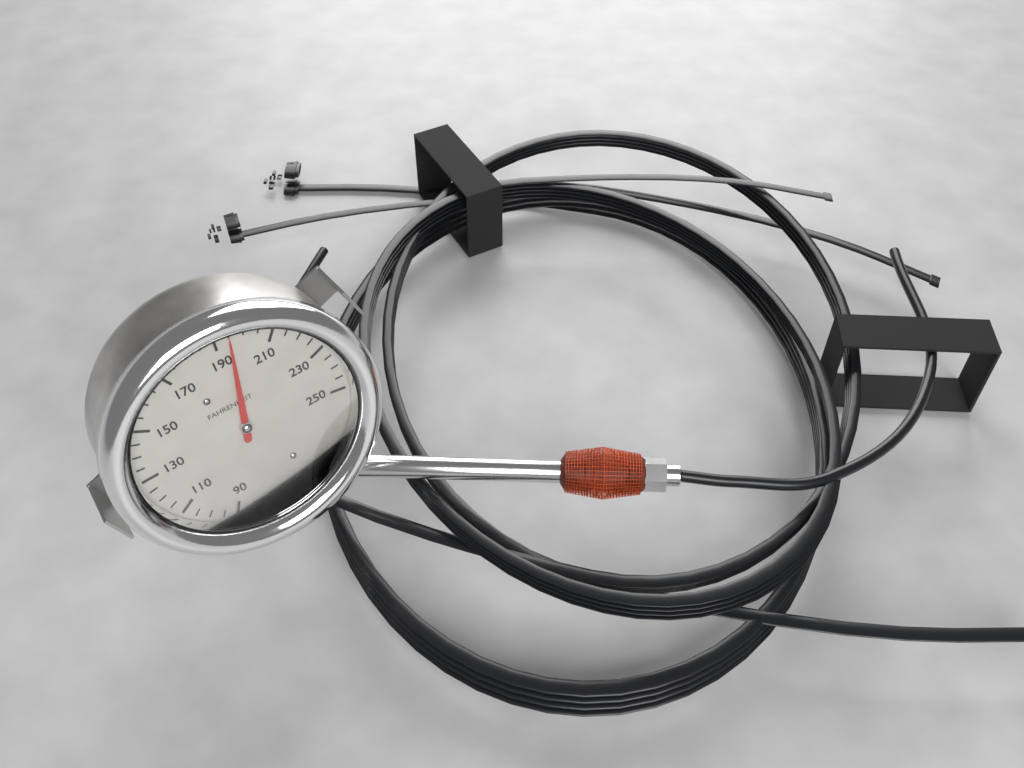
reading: 195 °F
